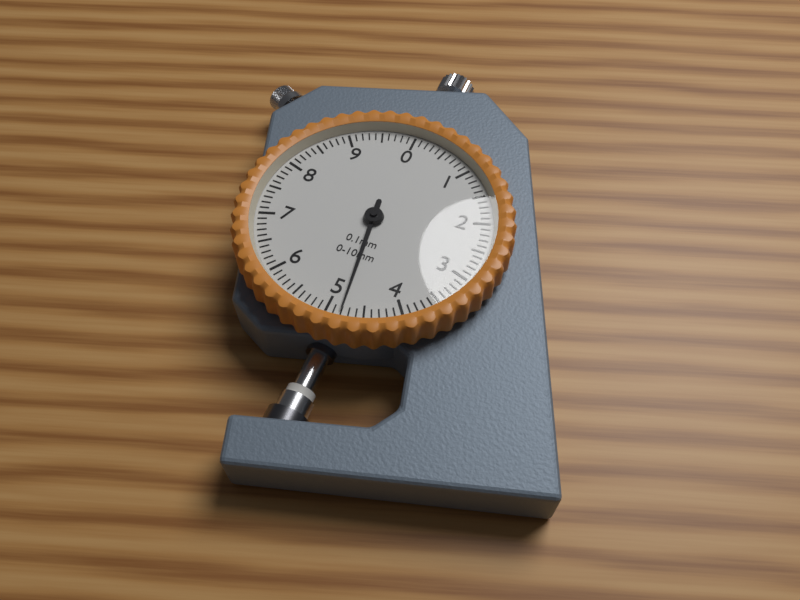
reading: 4.8 mm
